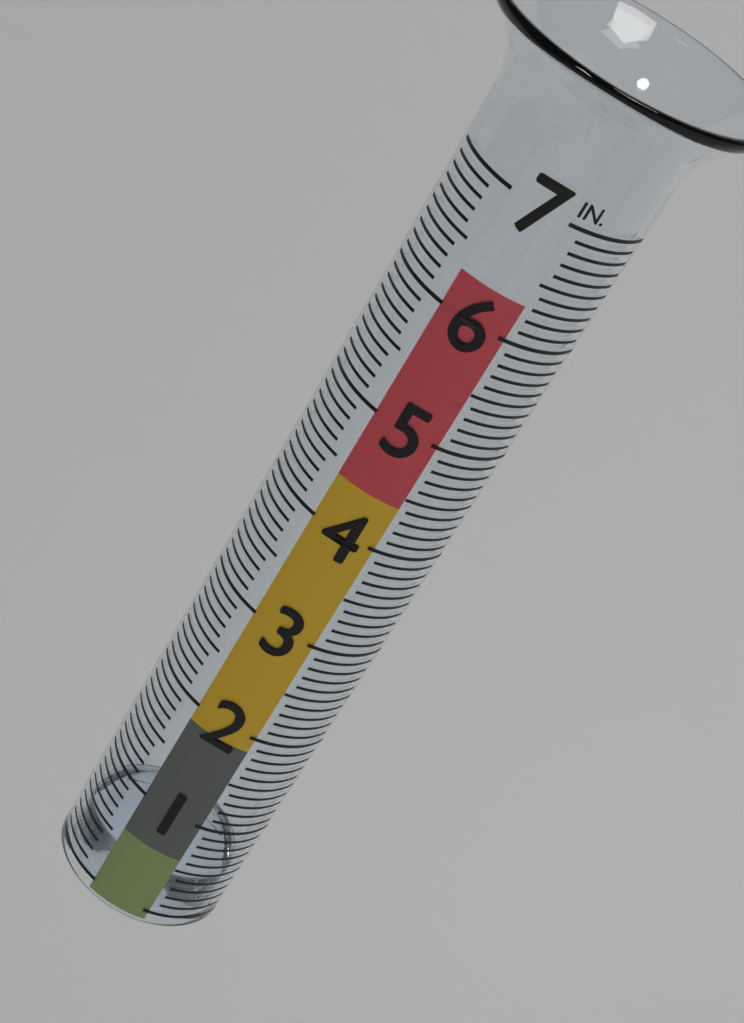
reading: 0.4 in
